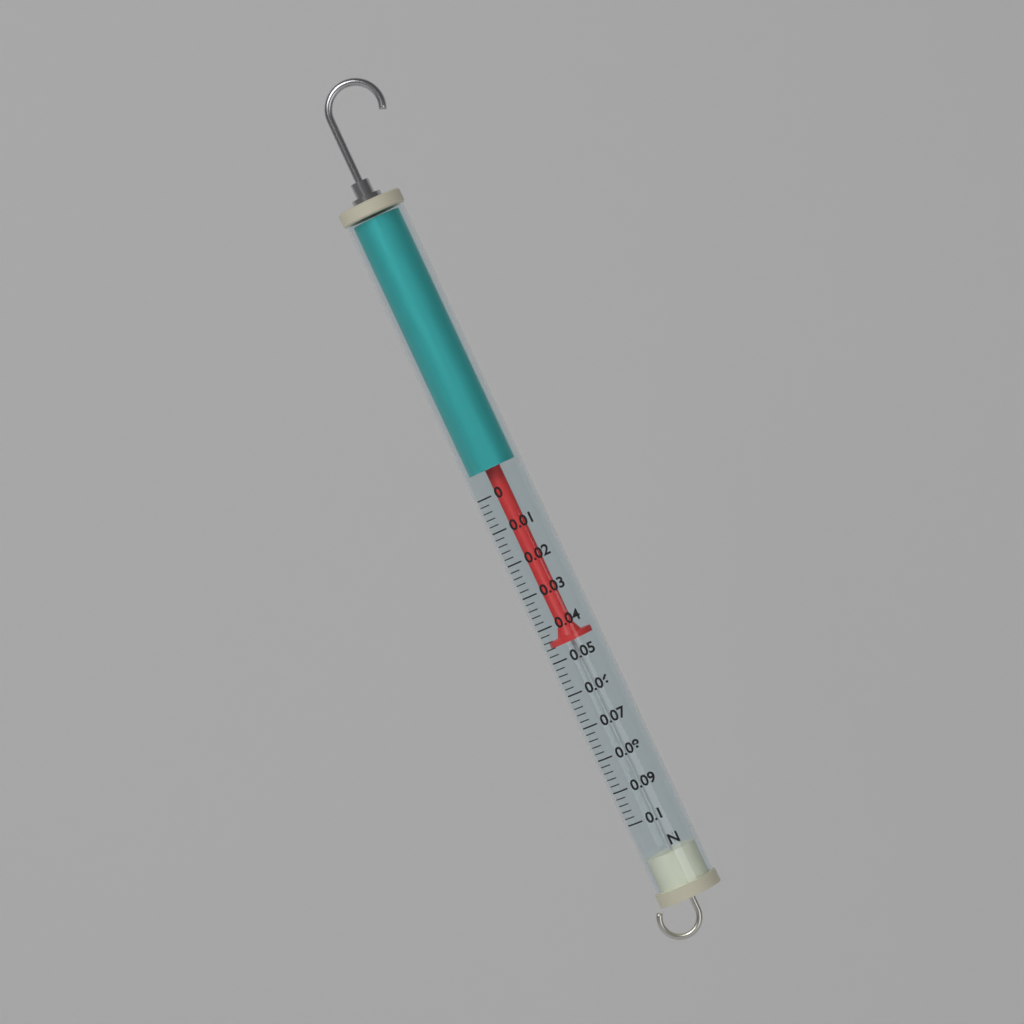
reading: 0.046 N
